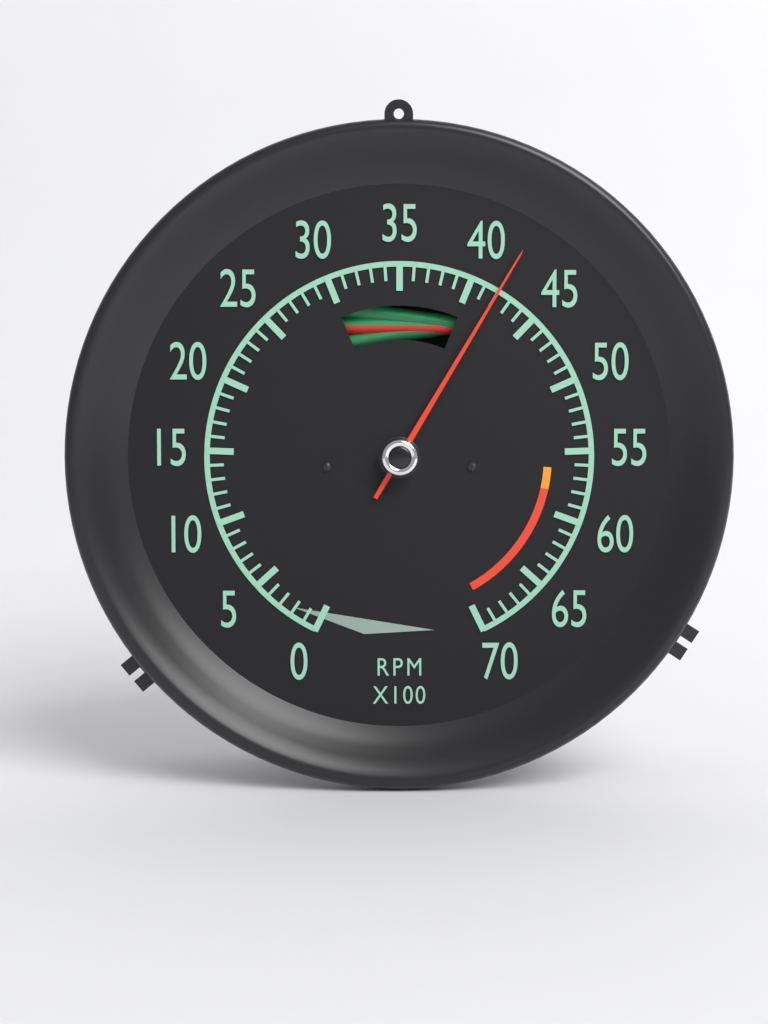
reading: 42 RPM x100
